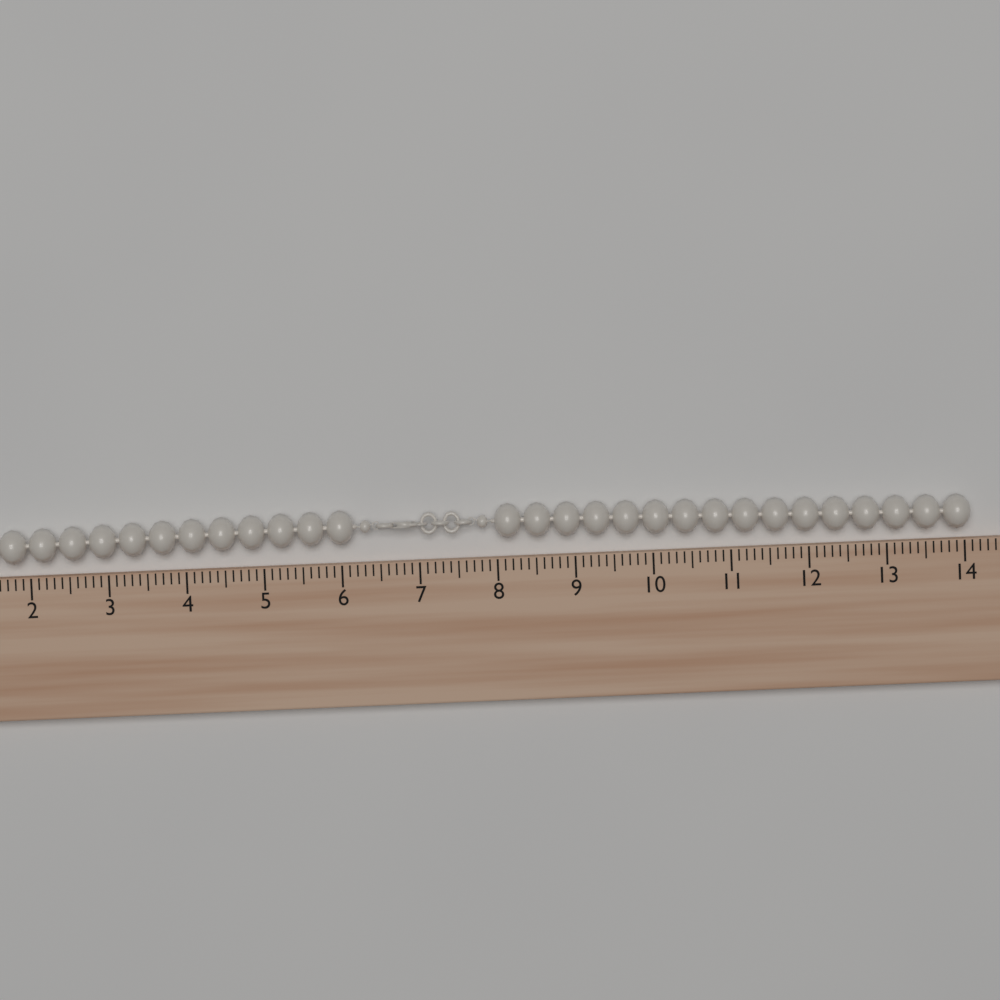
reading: 14.1 (no unit)
